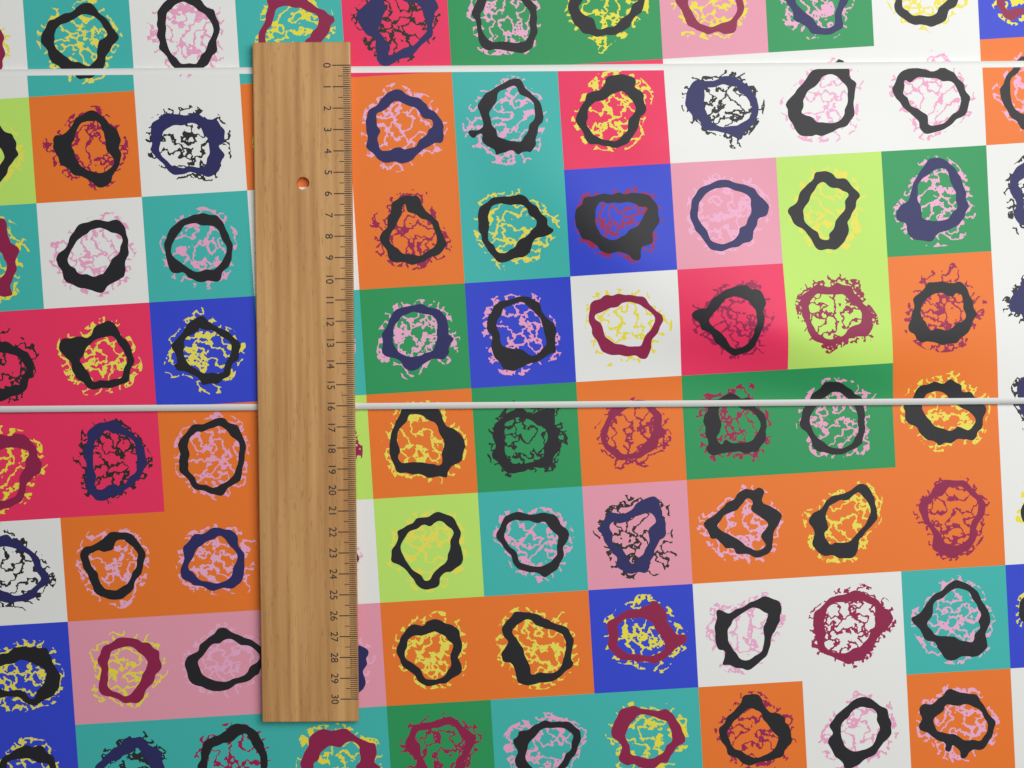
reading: 16.2 (no unit)
